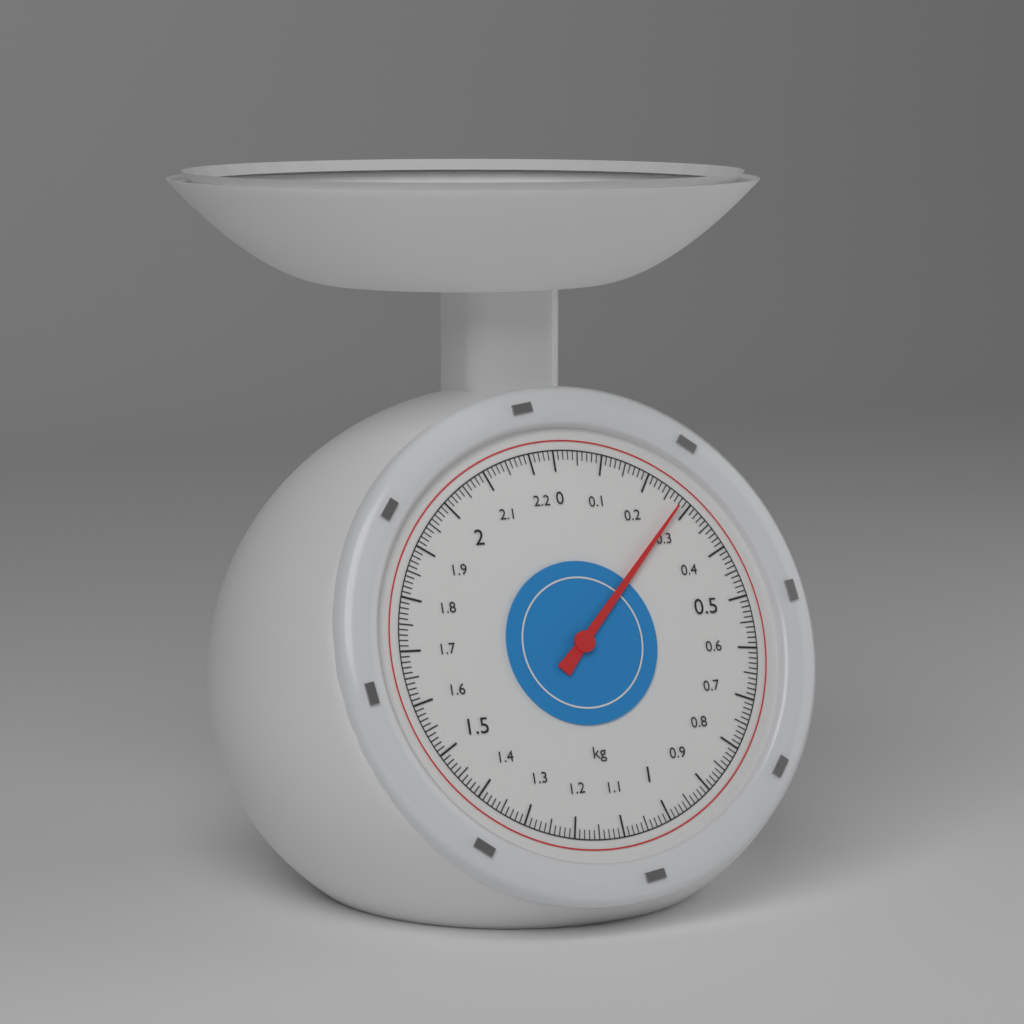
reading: 0.28 kg
